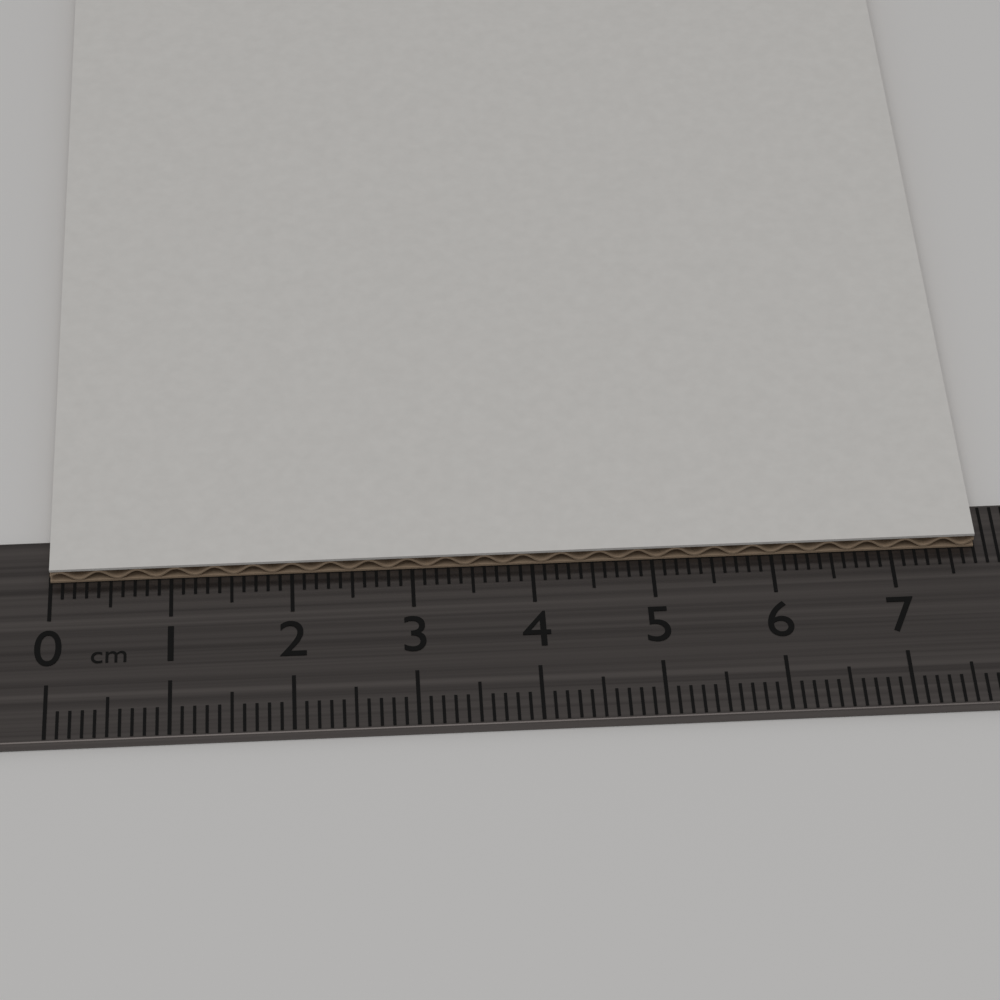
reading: 7.7 cm
